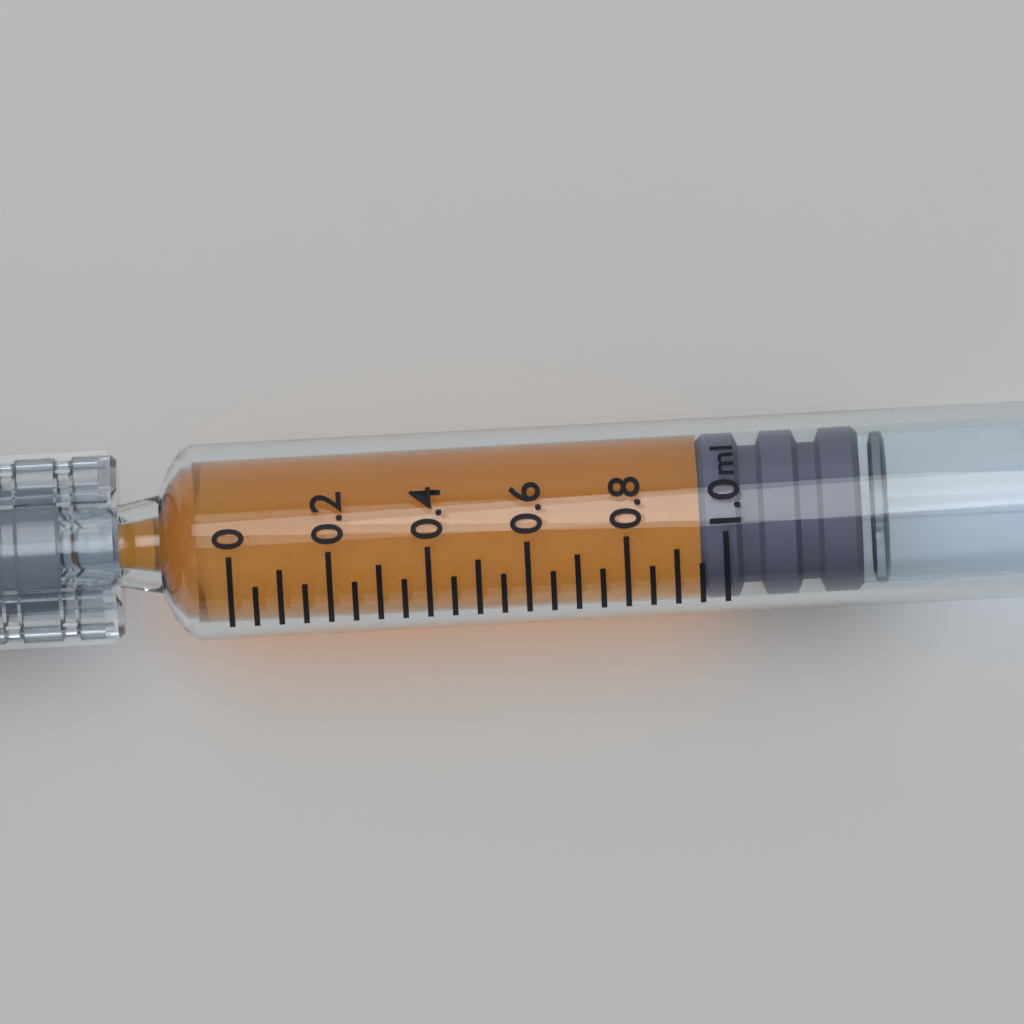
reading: 0.95 ml
